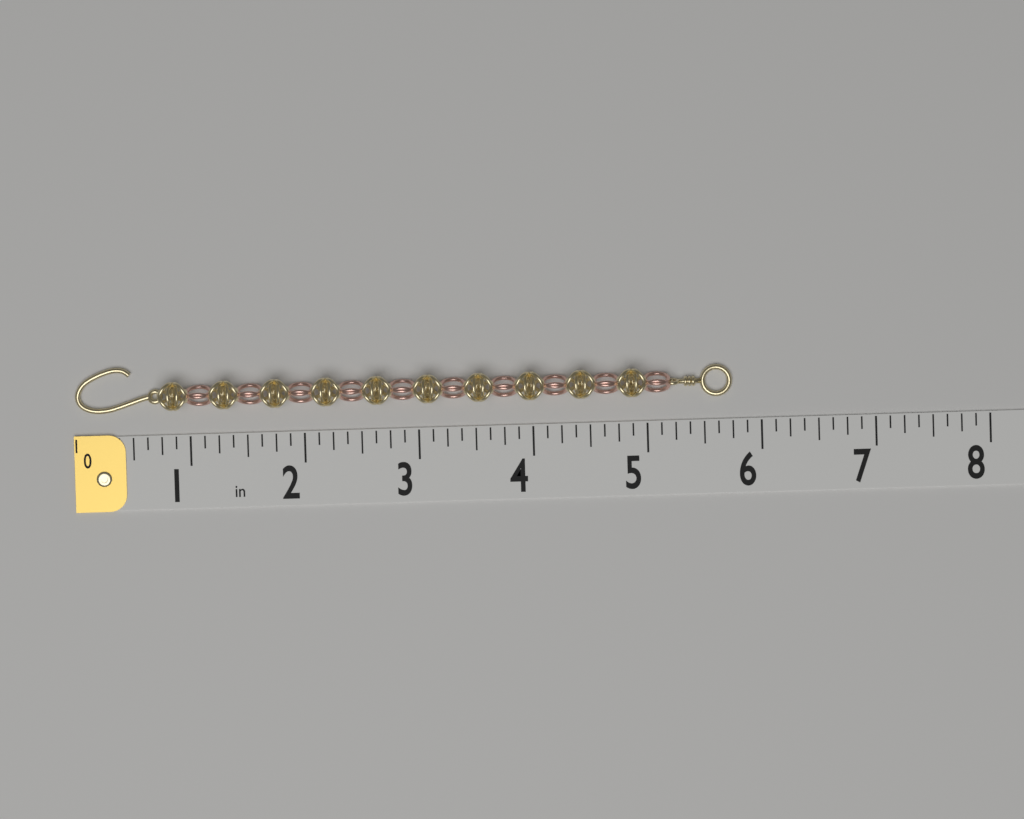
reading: 5.750 in
